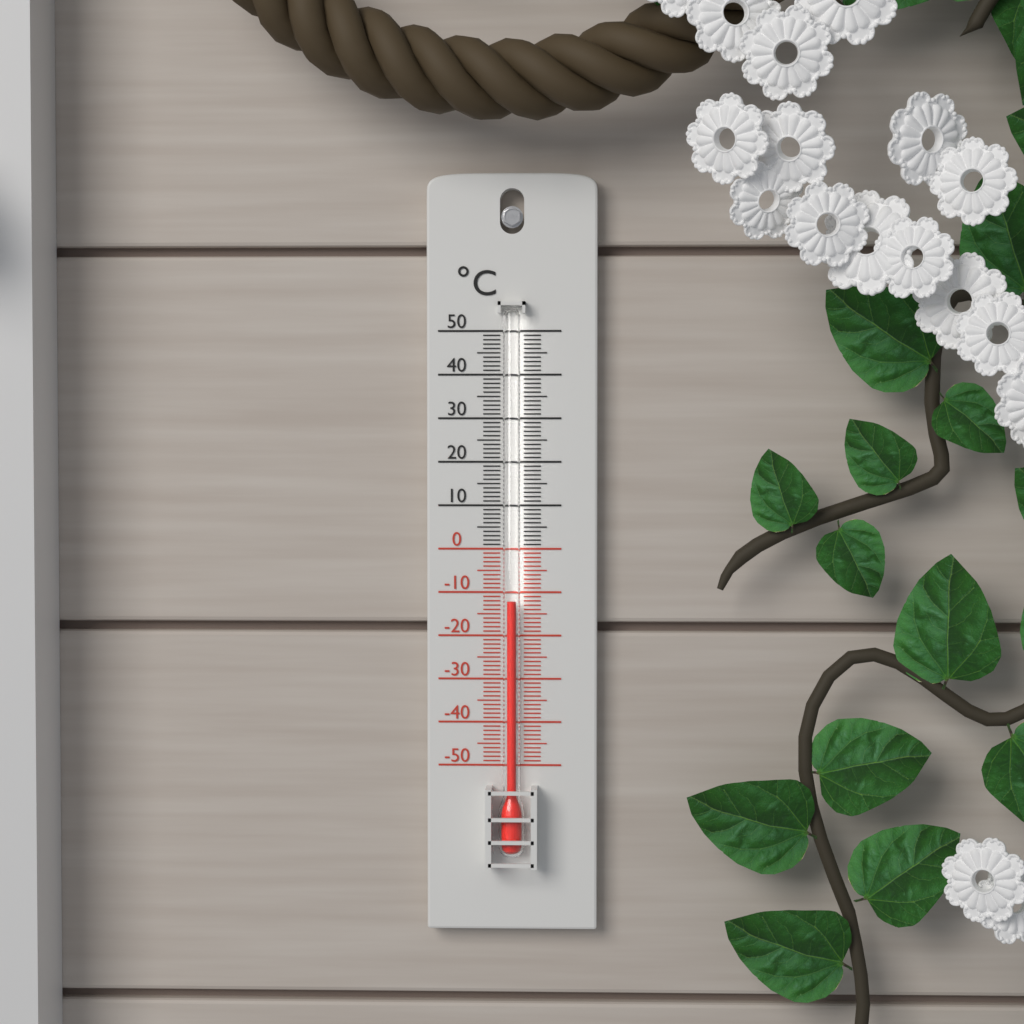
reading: -12 °C
